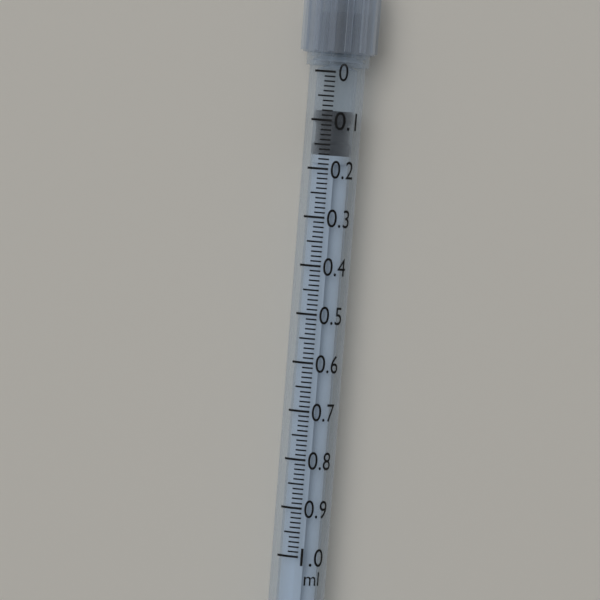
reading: 0.08 ml
